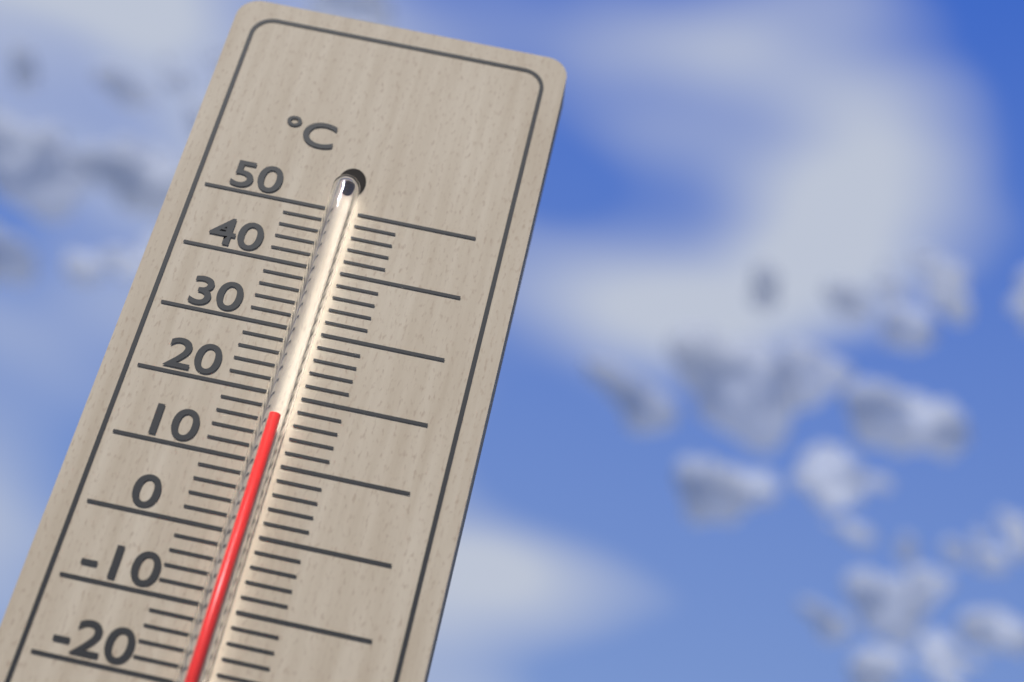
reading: 16 °C
